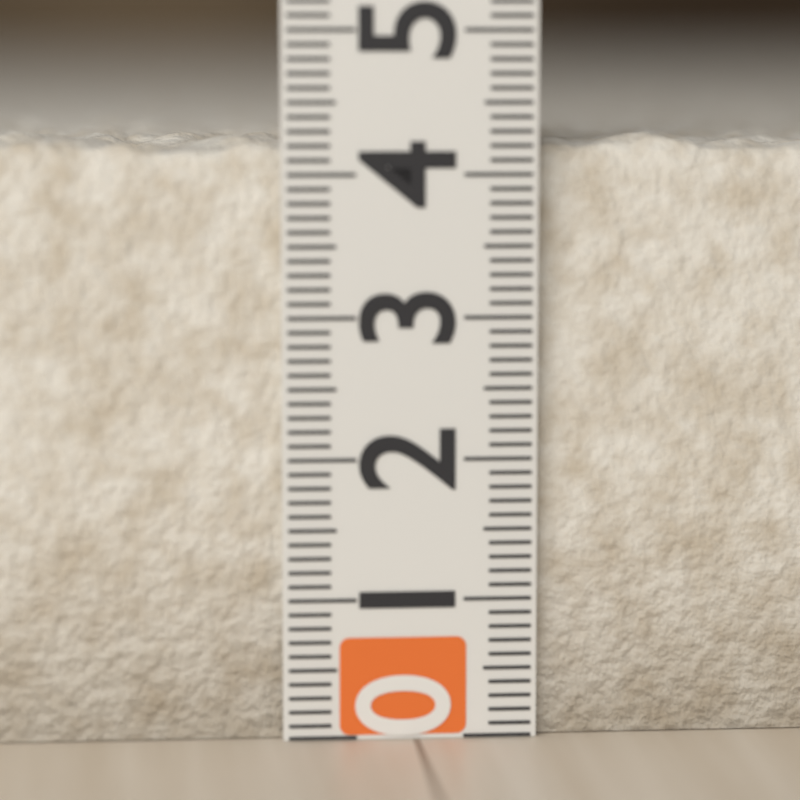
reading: 4.3 (no unit)
